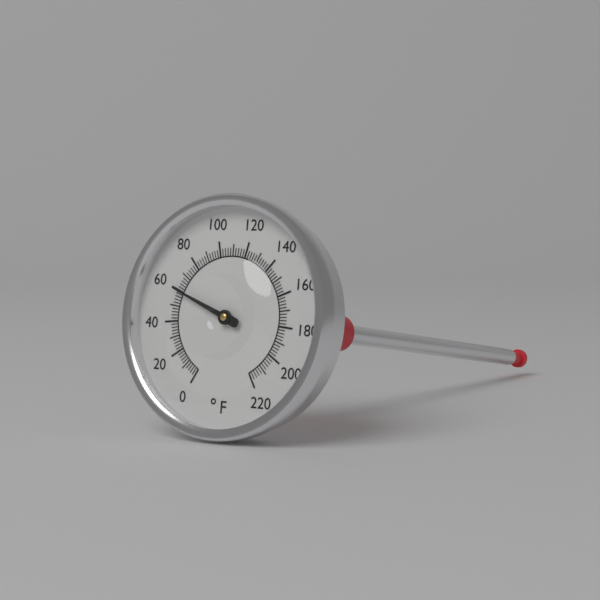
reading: 60 °F
